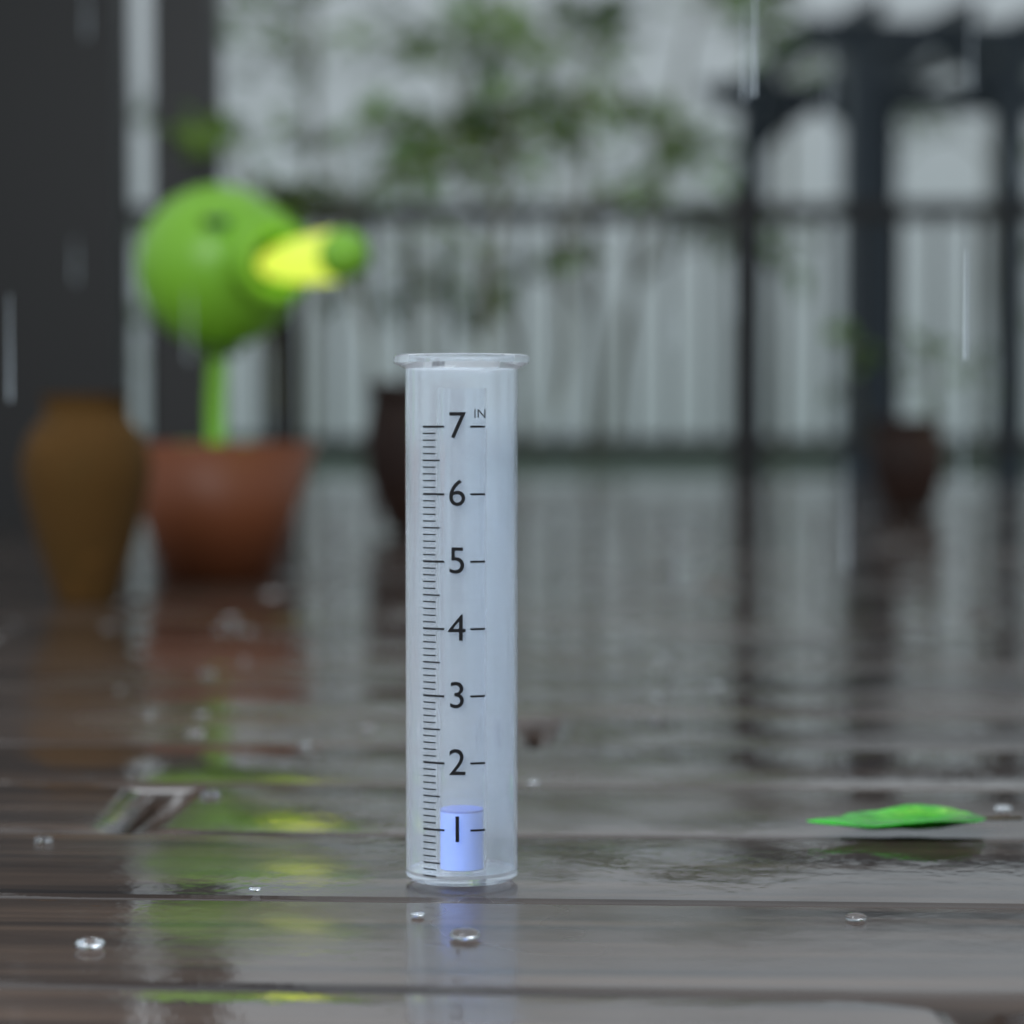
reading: 1.2 in
